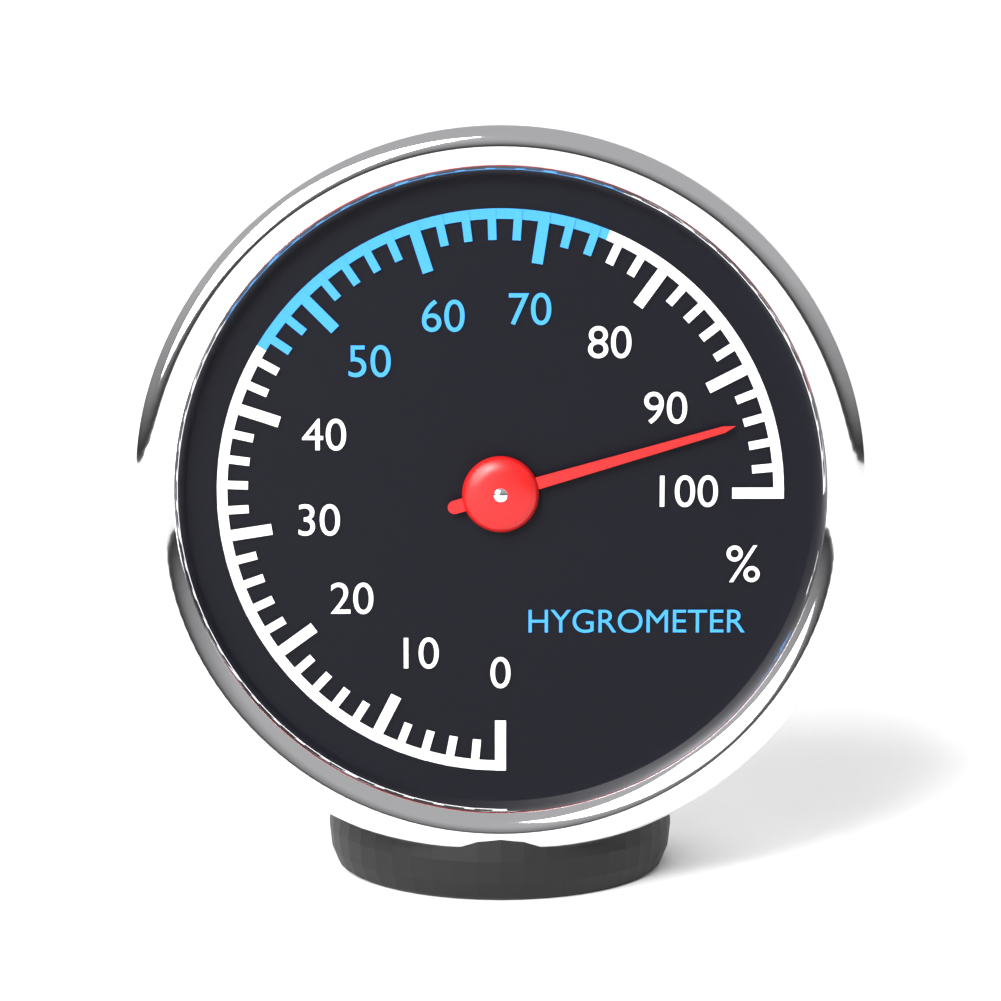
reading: 94 %
